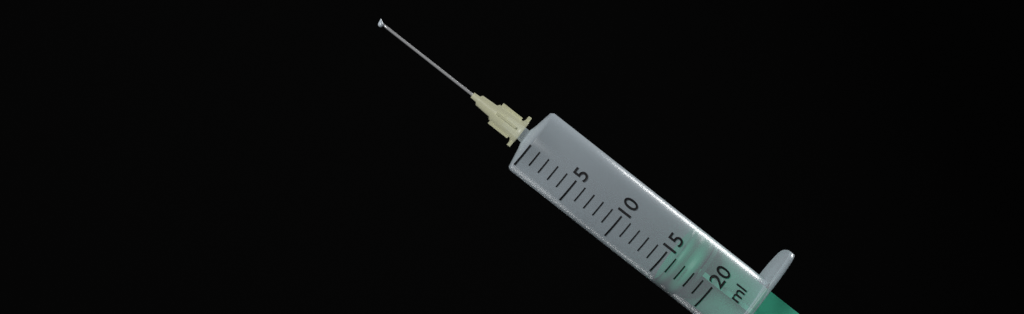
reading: 16 ml
